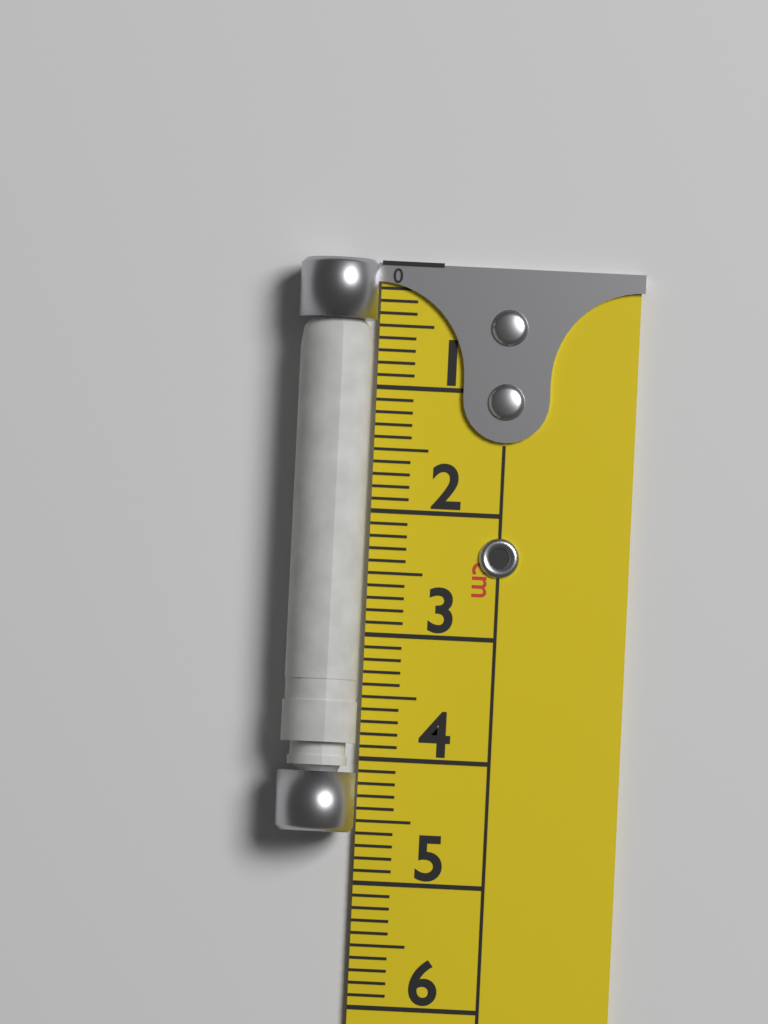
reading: 4.6 cm
